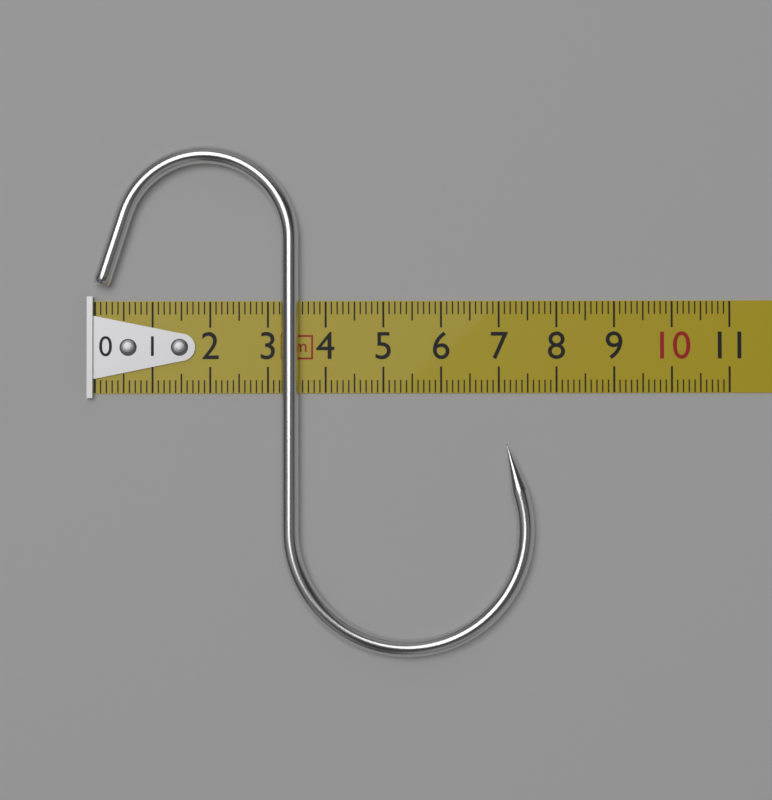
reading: 7.6 cm
